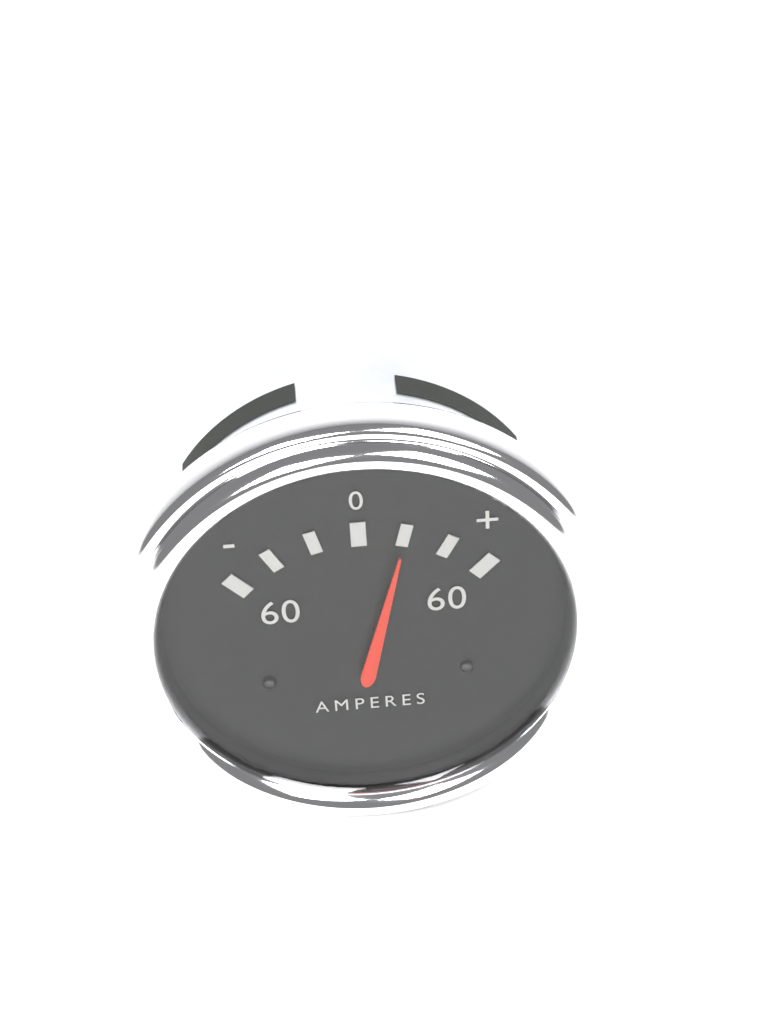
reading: 20 A
